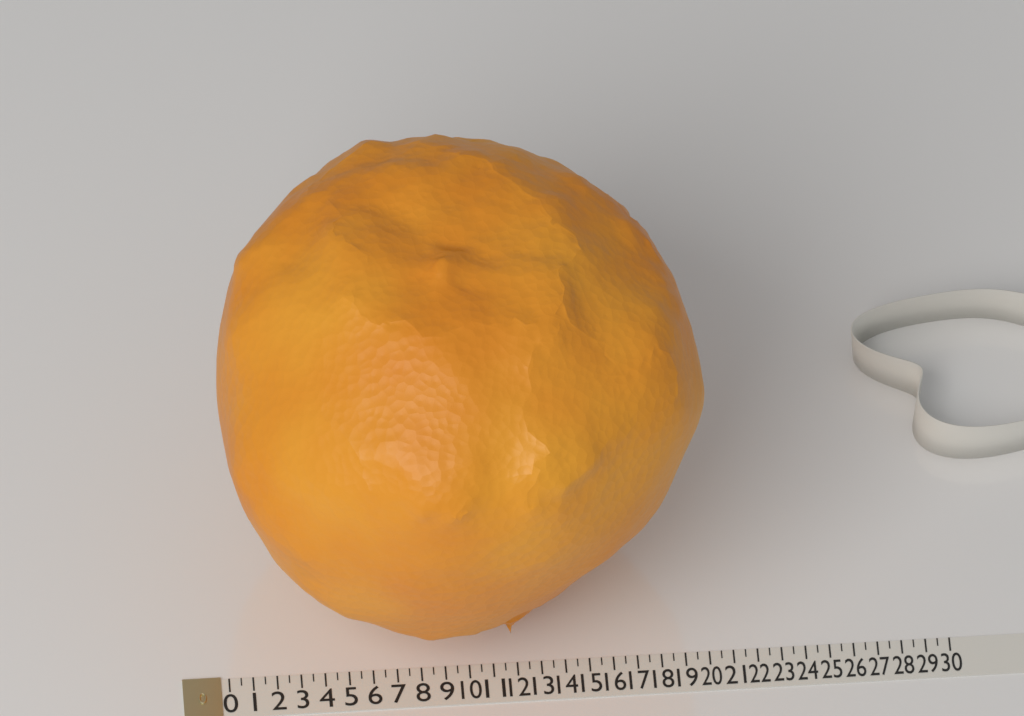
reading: 20.0 (no unit)
